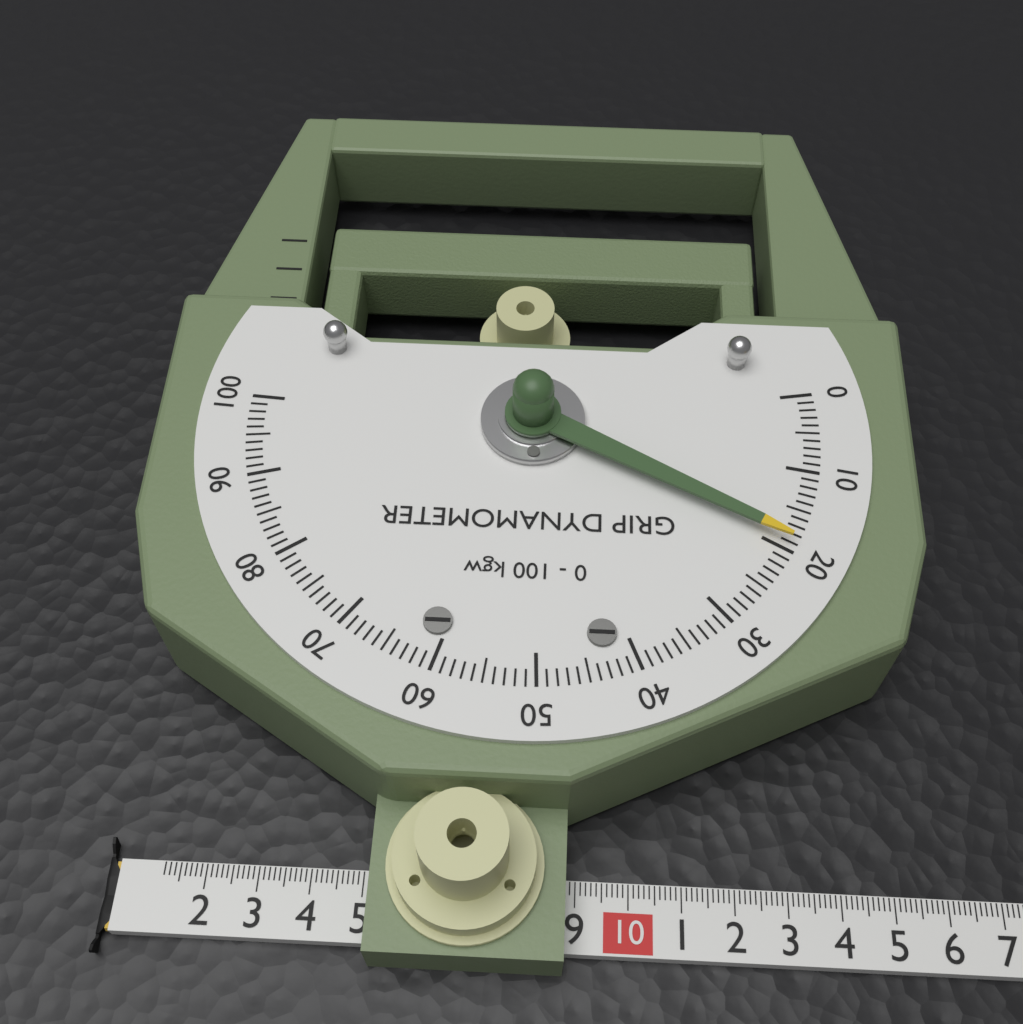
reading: 19 kgw
